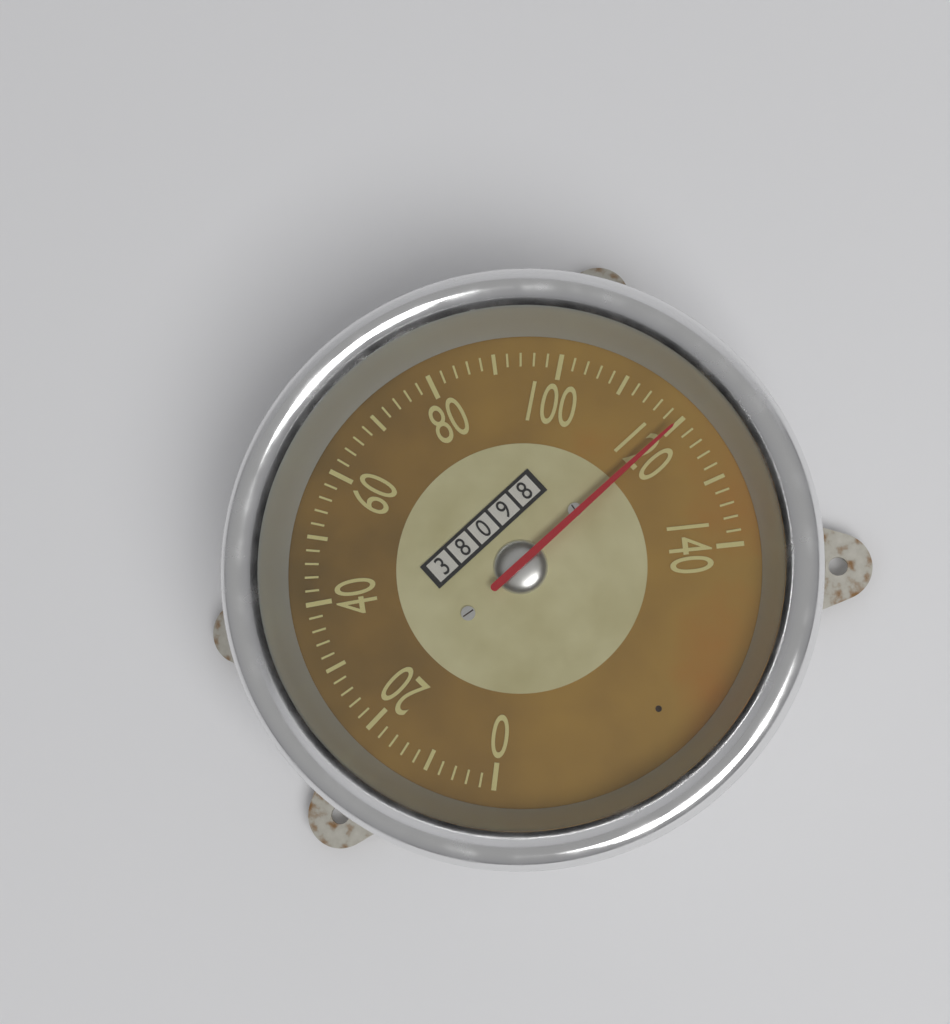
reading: 120 (no unit)
